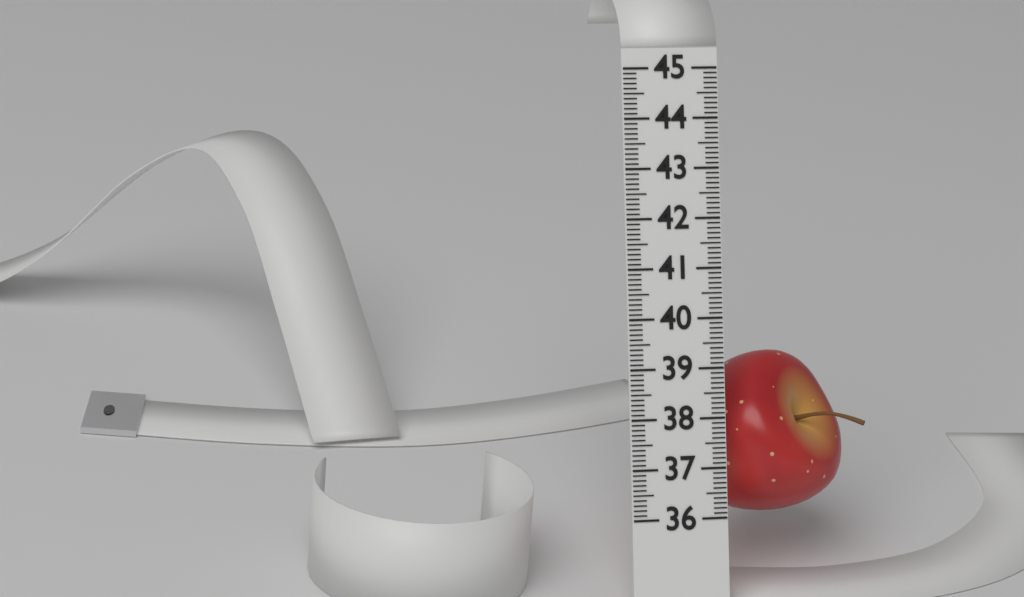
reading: 39.3 (no unit)
